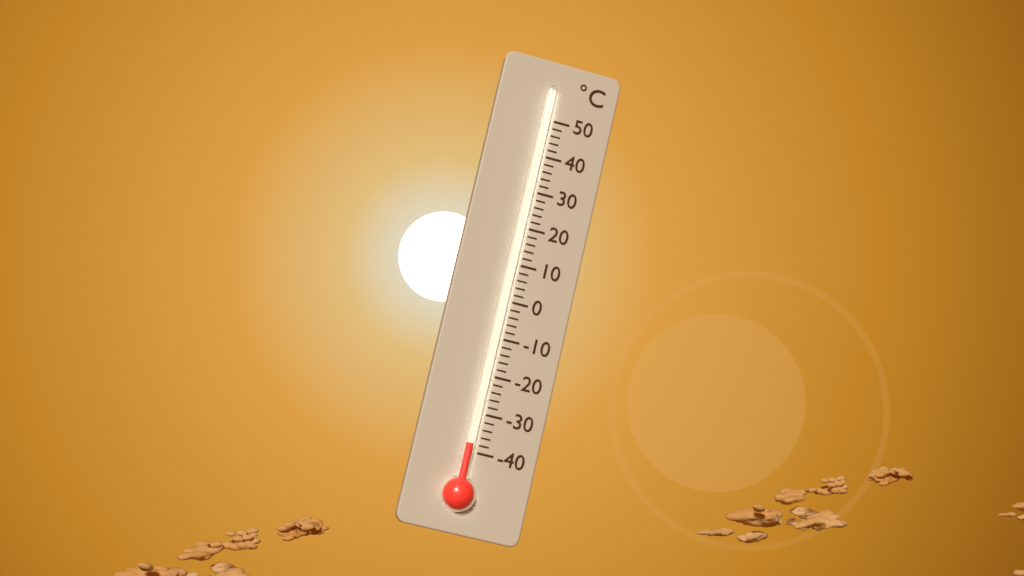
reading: -38 °C
